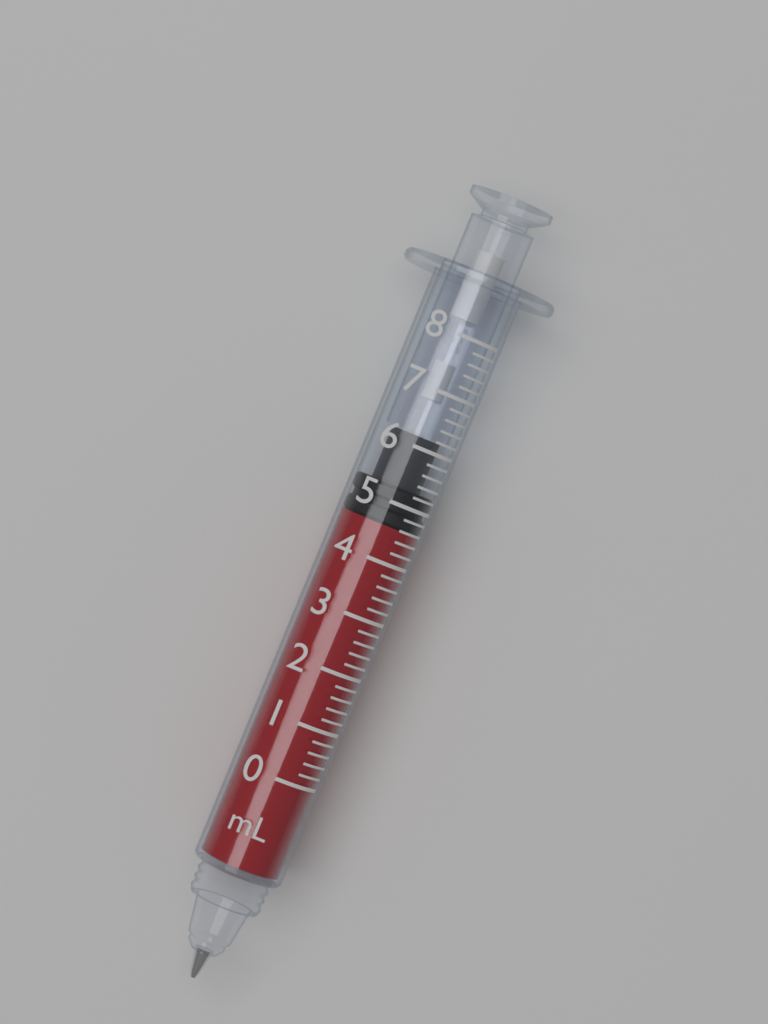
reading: 4.6 mL
